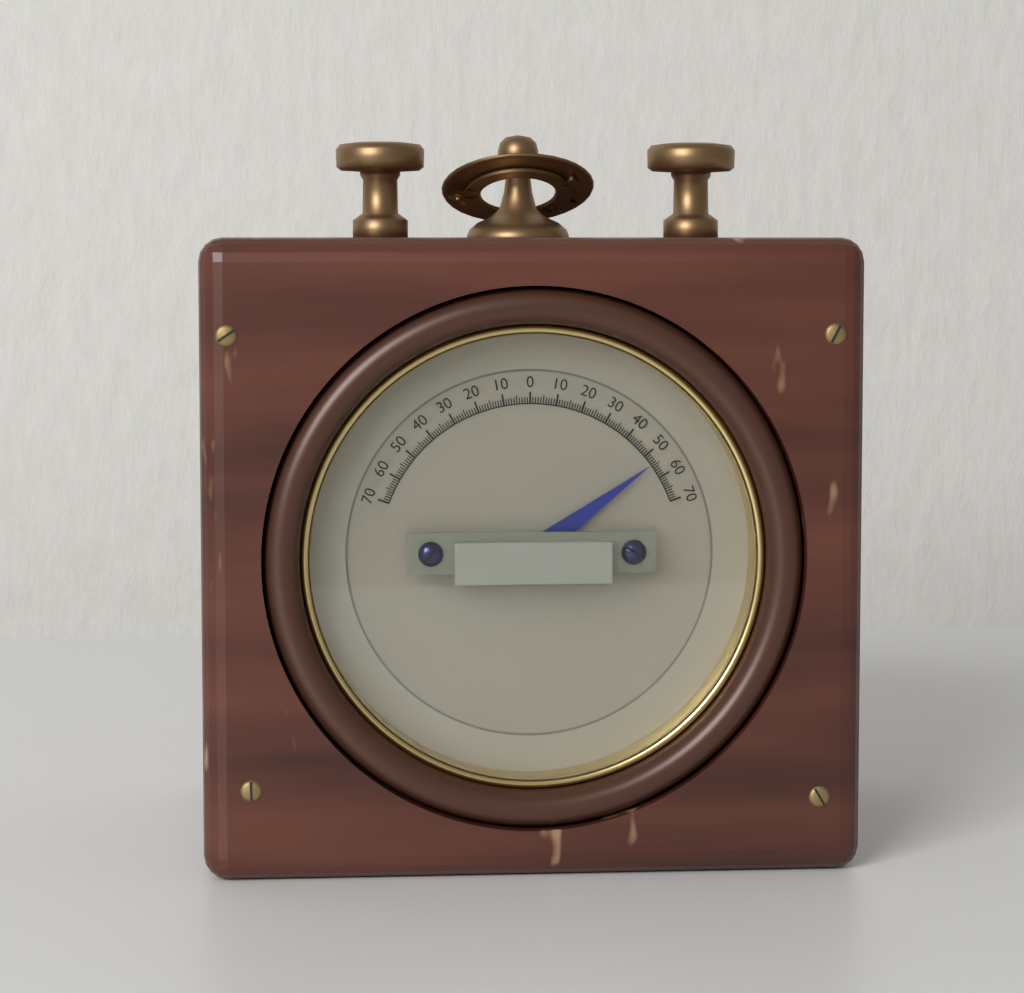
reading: 54 (no unit)
